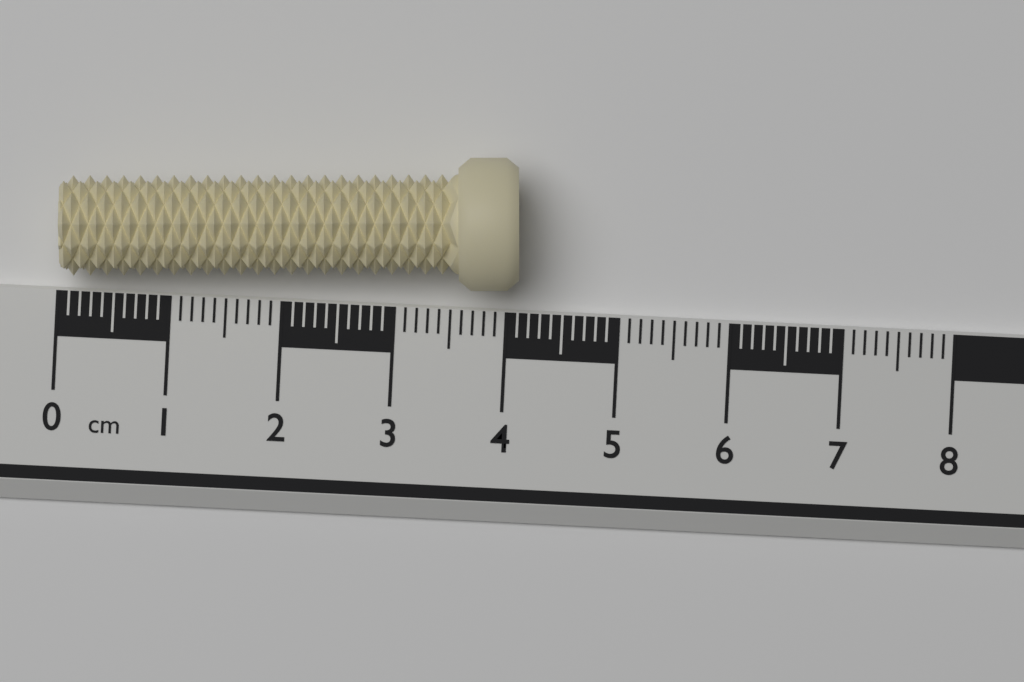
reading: 4.1 cm
